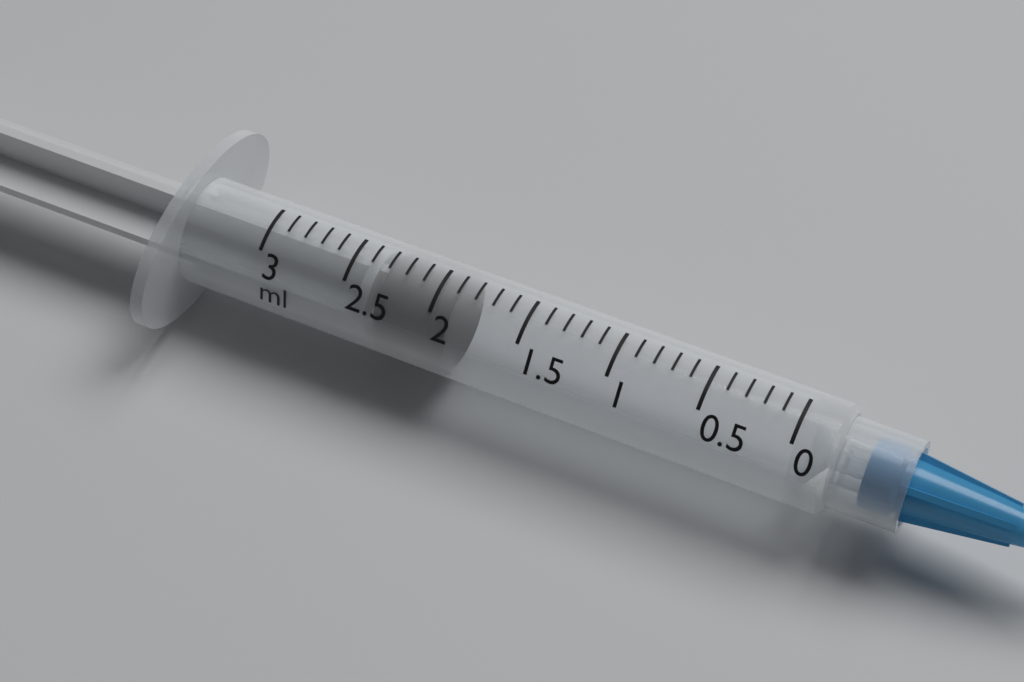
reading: 1.9 ml
